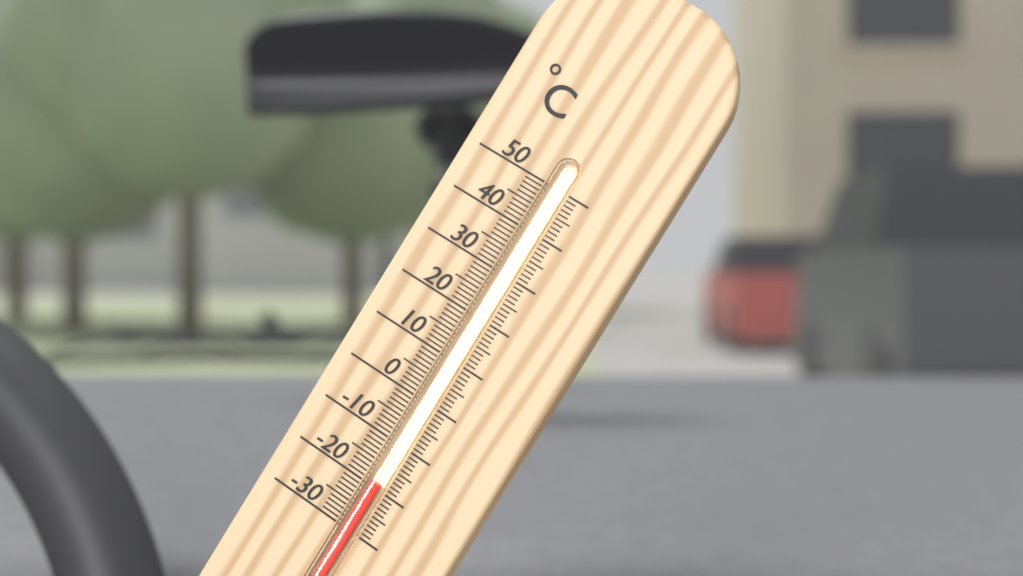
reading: -19 °C
